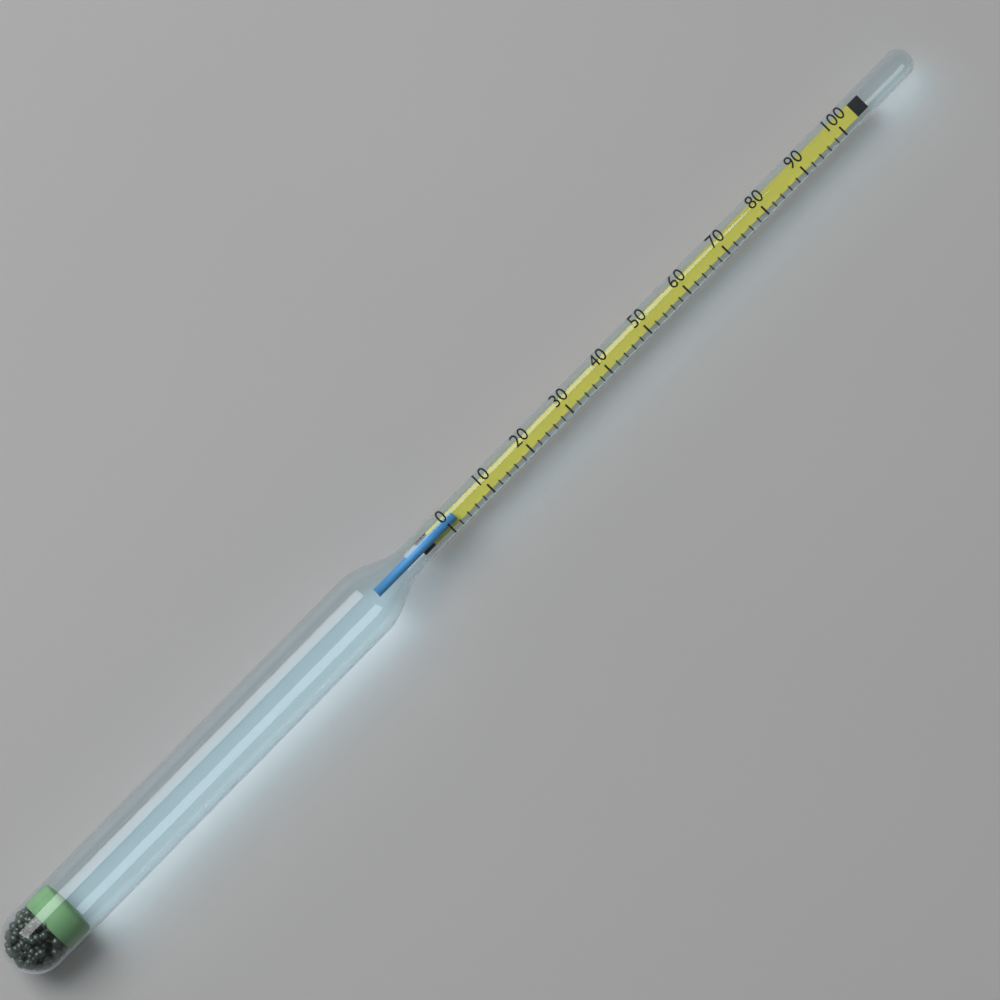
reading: 2 (no unit)
